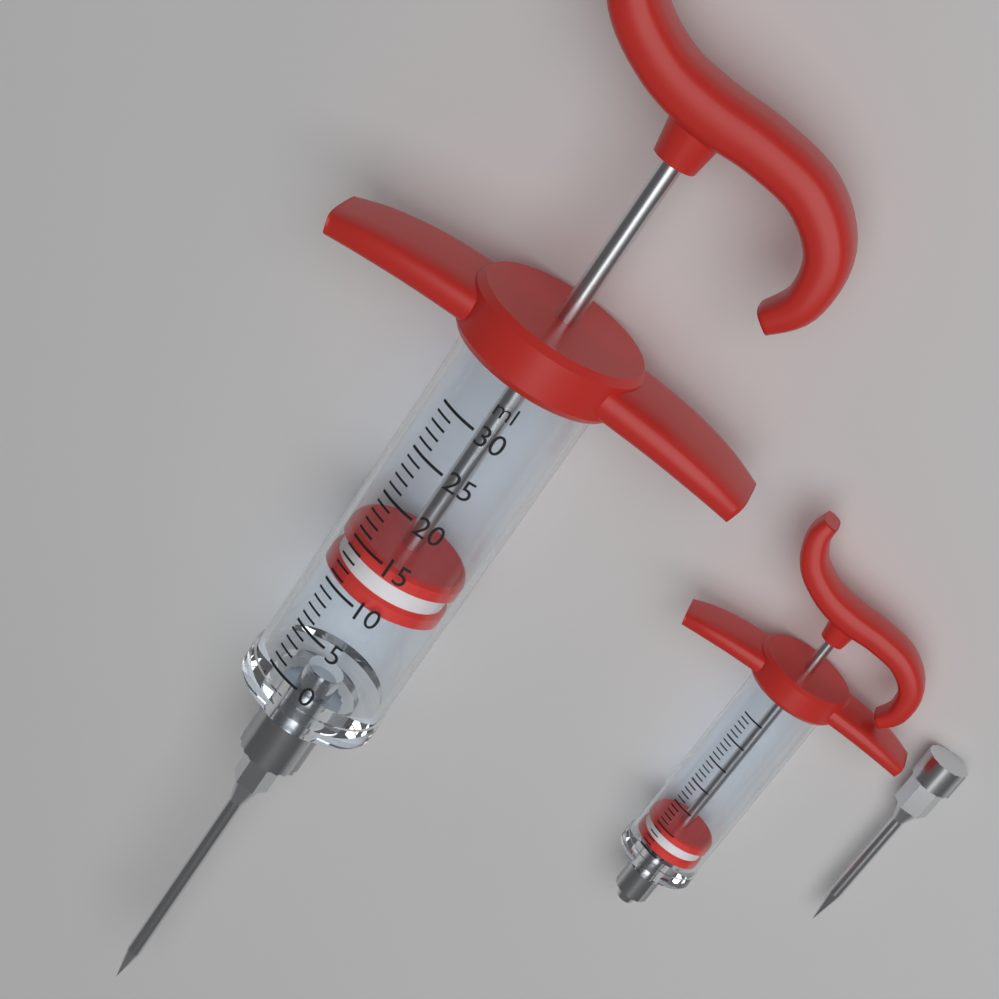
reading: 10 ml
